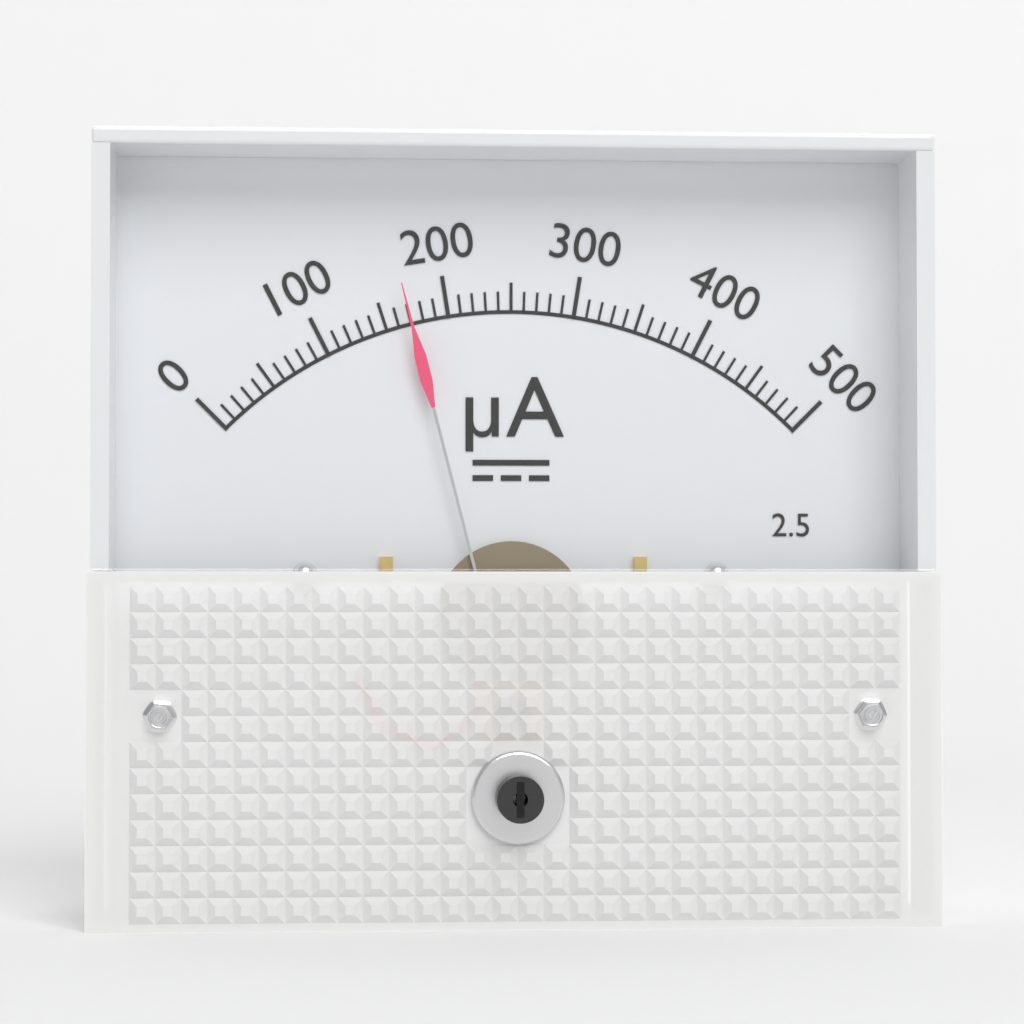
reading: 170 µA
